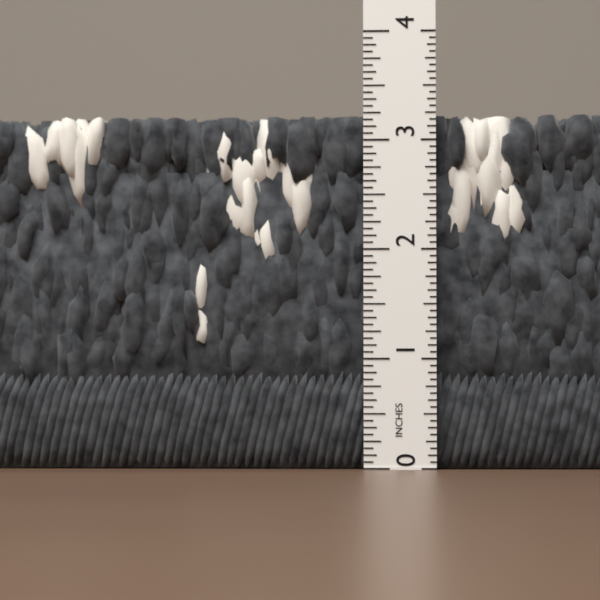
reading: 3.2500 in
